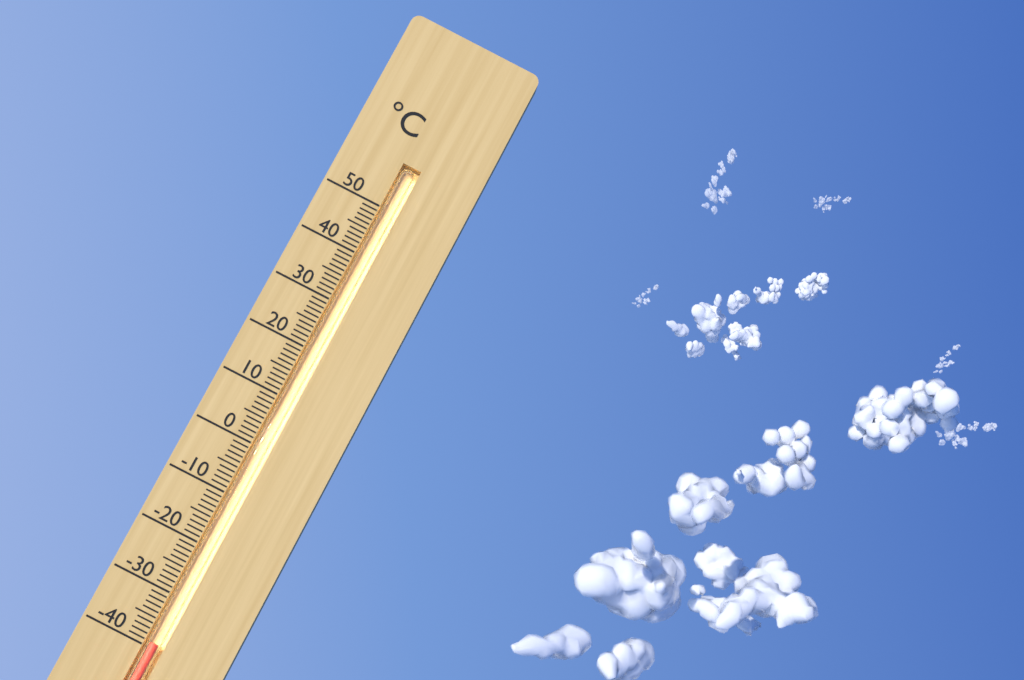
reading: -39 °C
